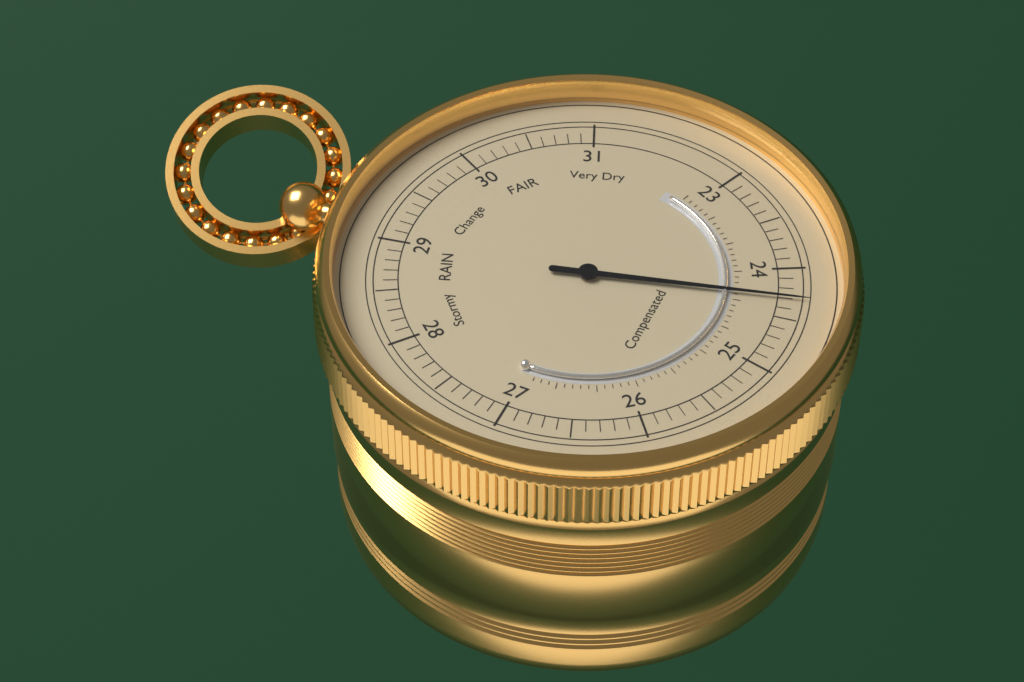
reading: 24.3 (no unit)
